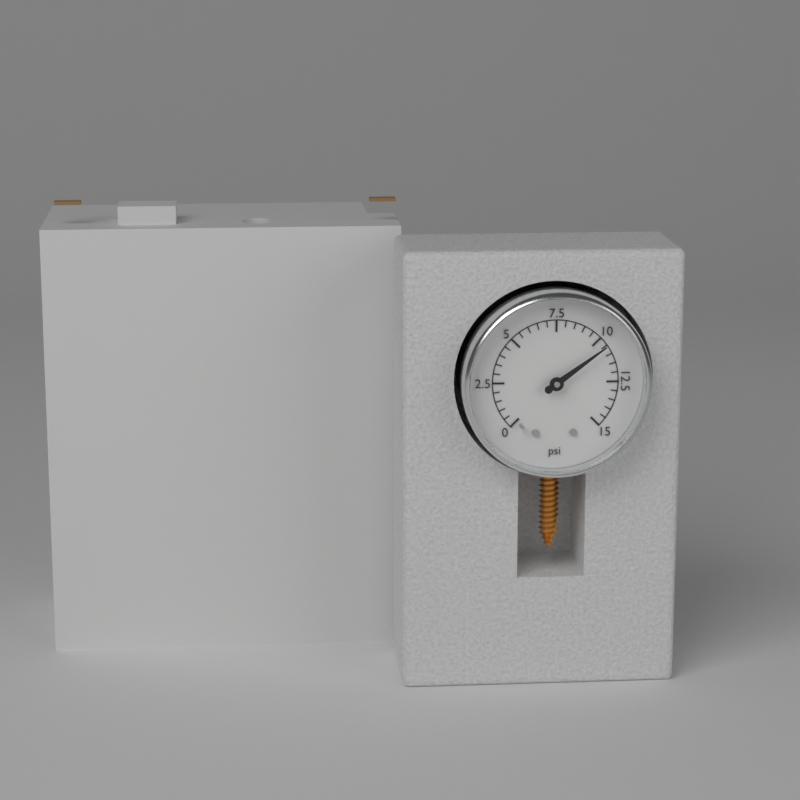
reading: 10.5 psi
